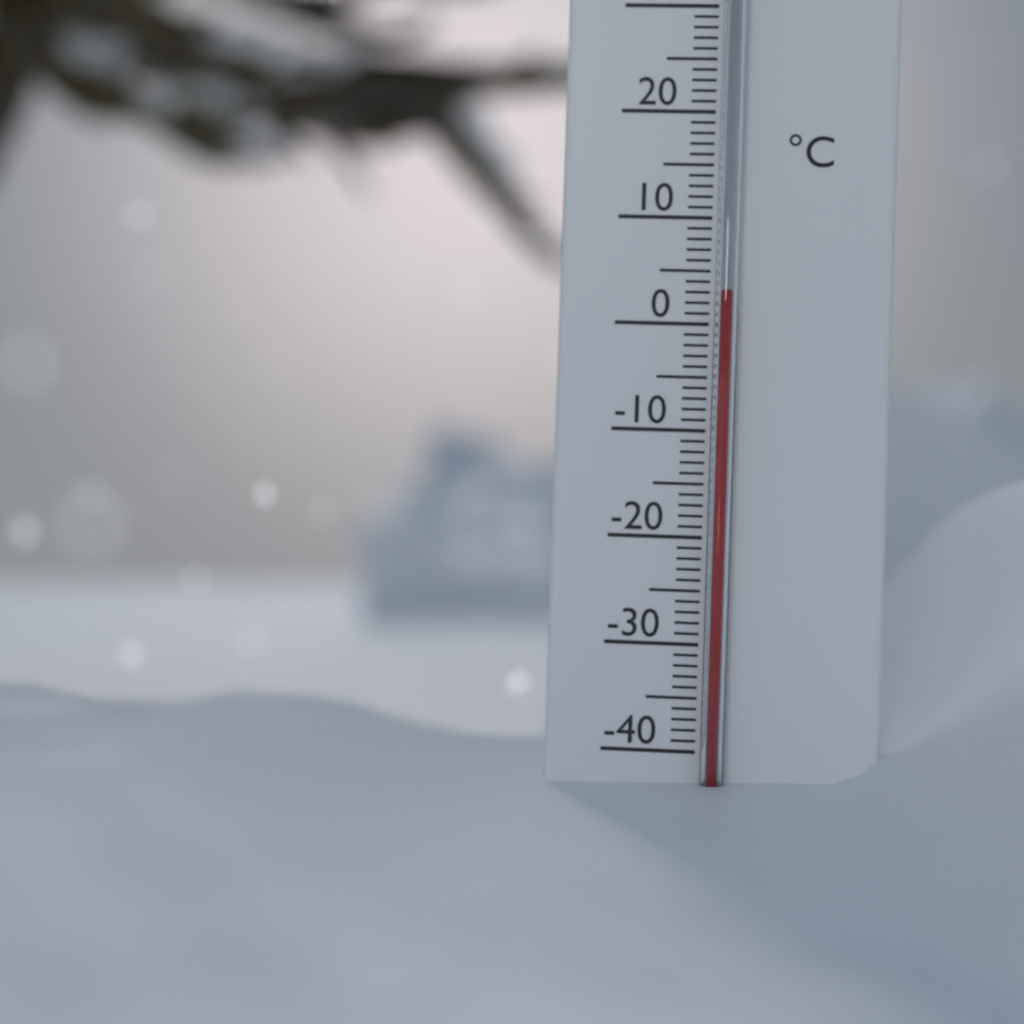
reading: 3 °C
